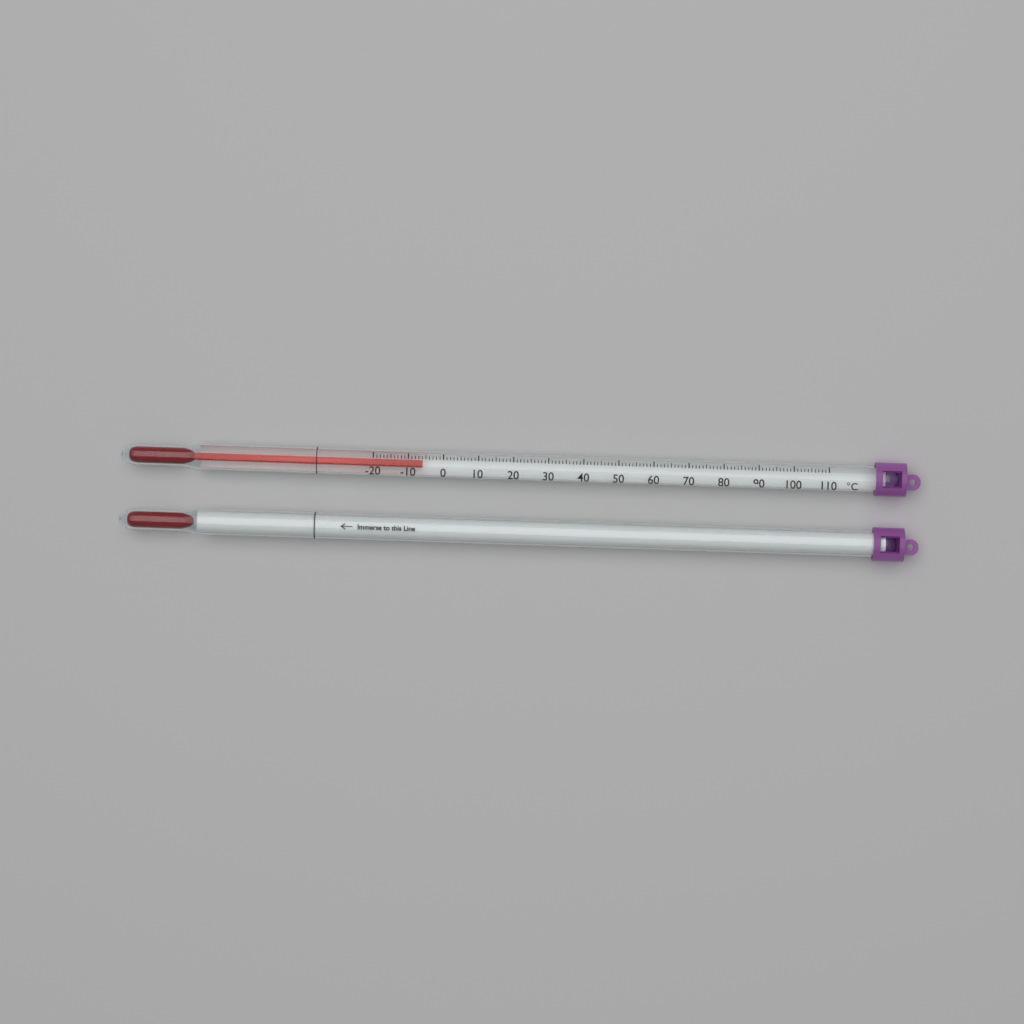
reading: -6 °C
